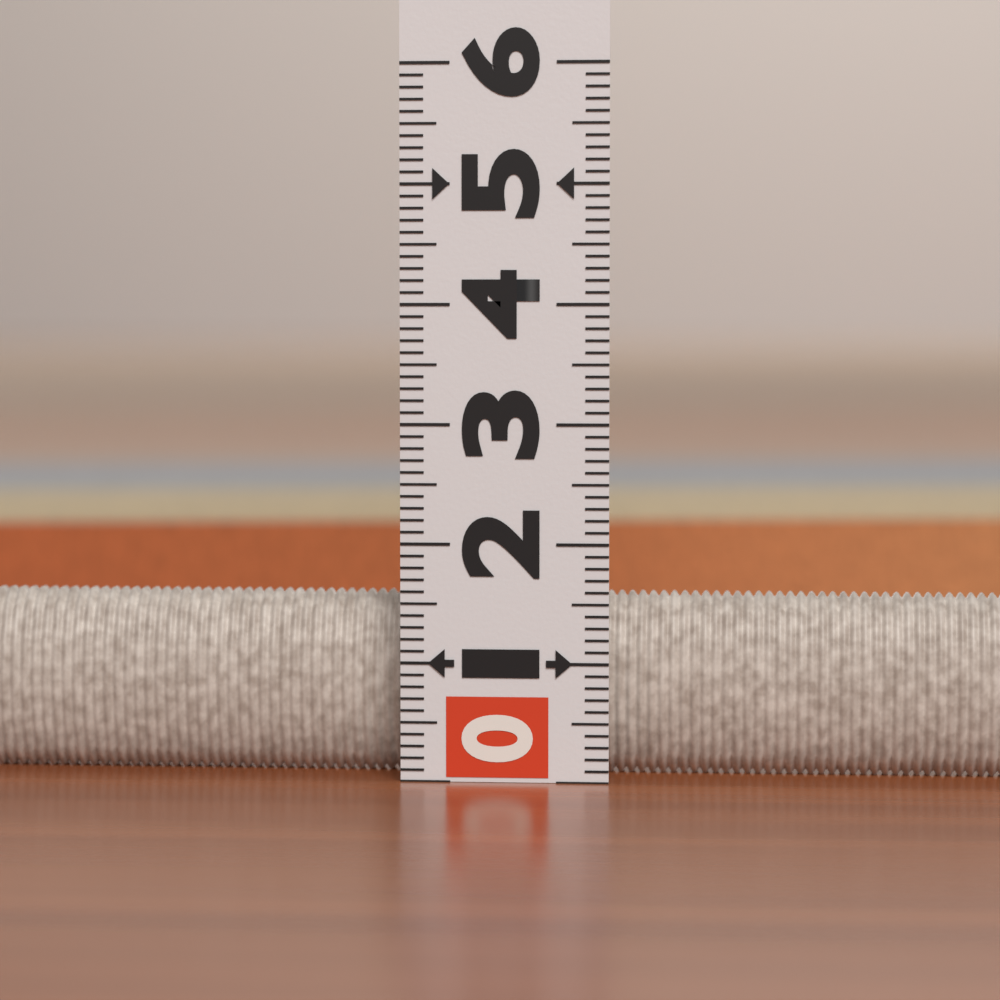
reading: 1.8 (no unit)
